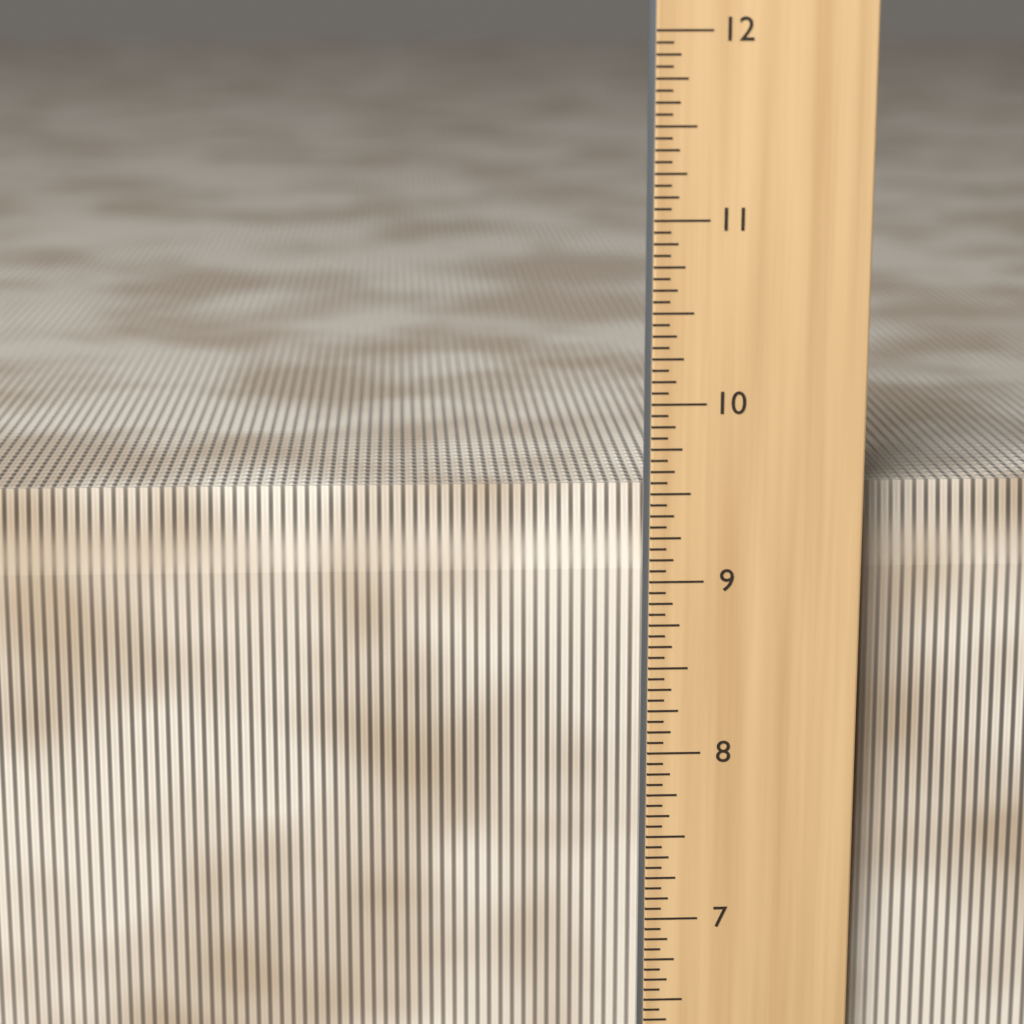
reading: 9.5000 in
